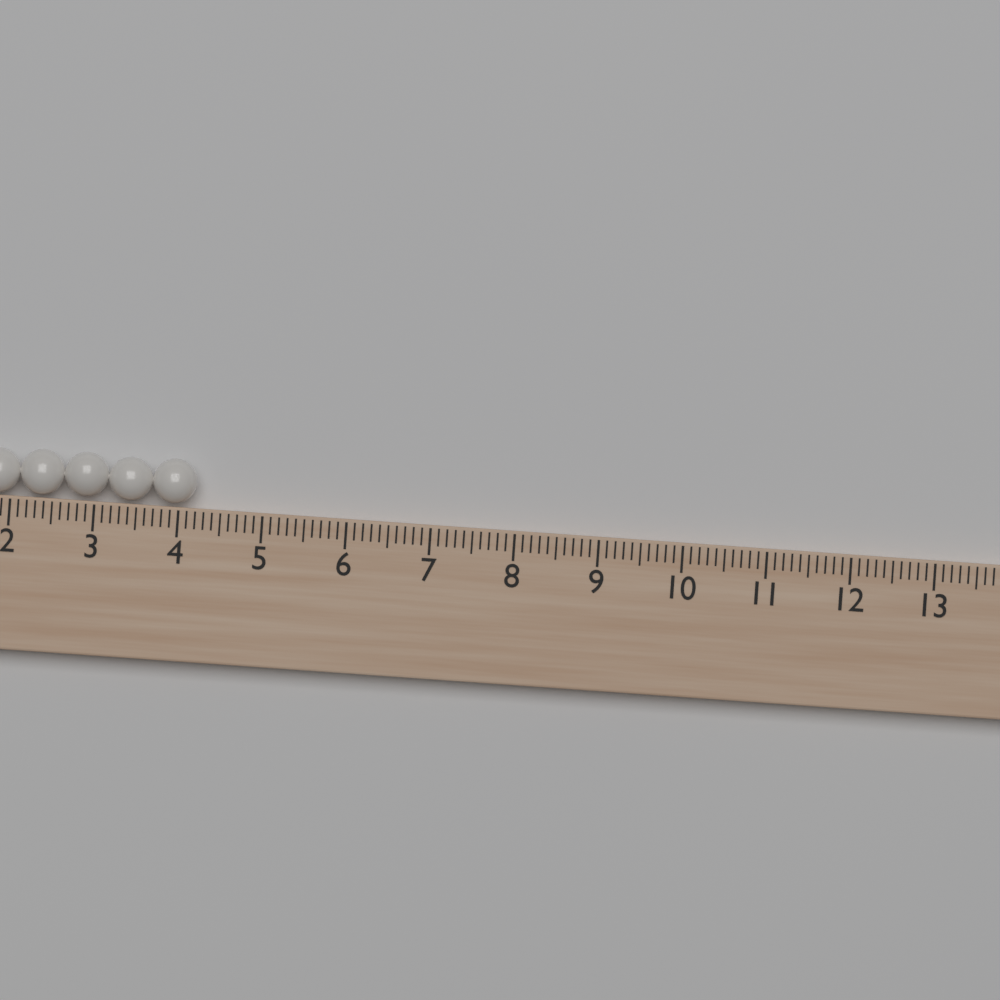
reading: 4.2 (no unit)
